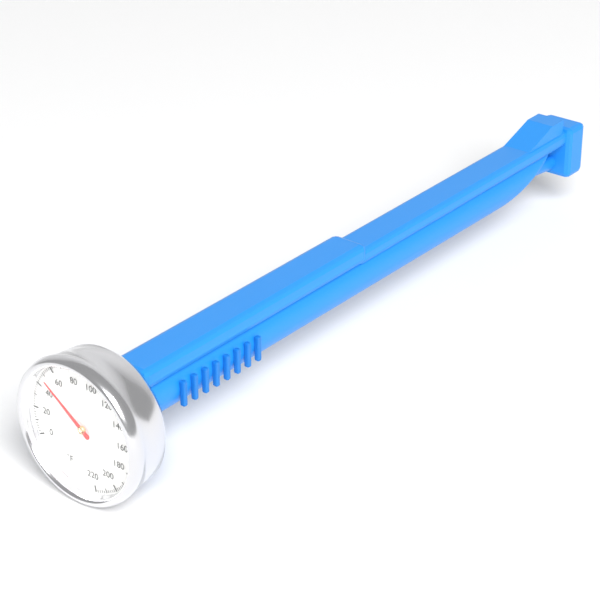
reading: 48 °F
